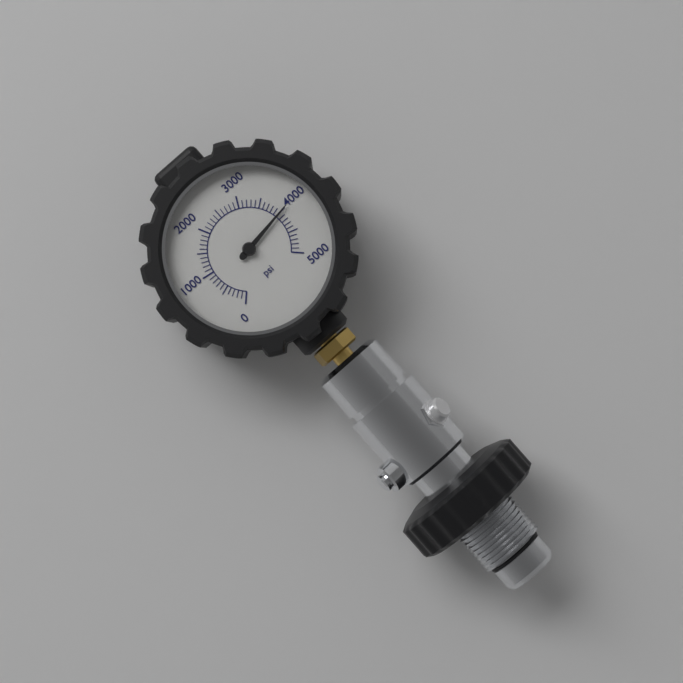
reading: 4000 psi
